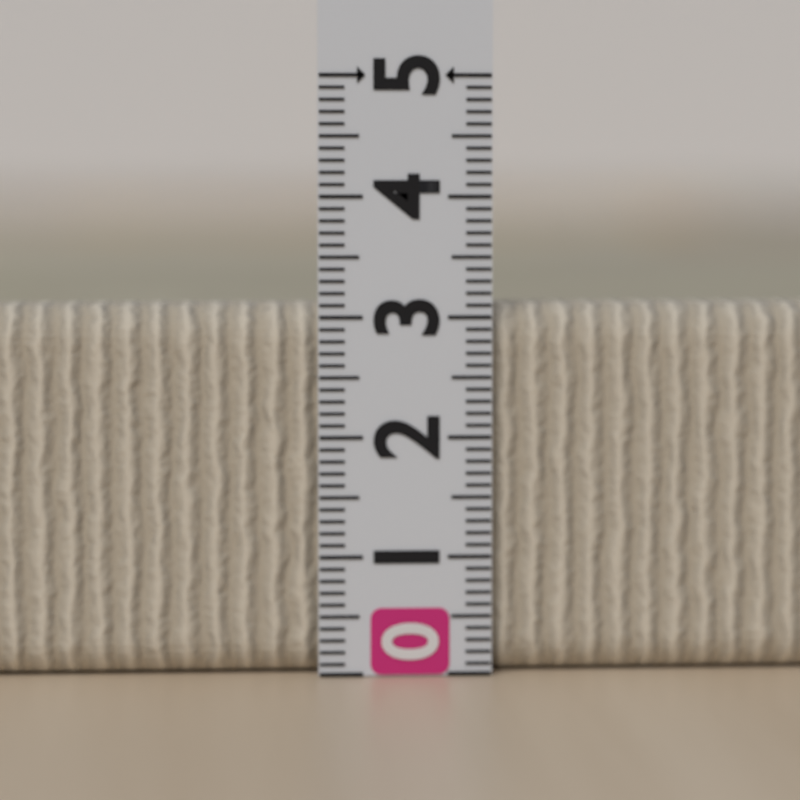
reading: 3.1 (no unit)
